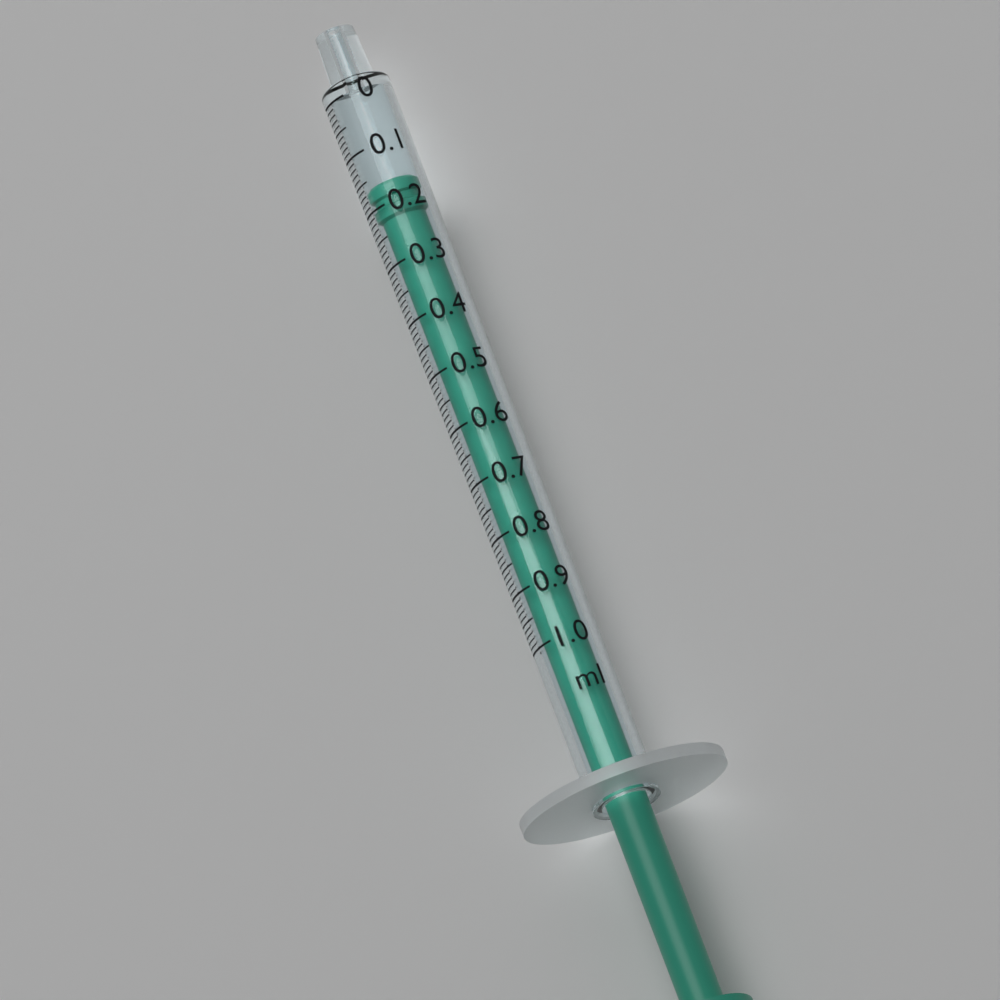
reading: 0.16 ml
